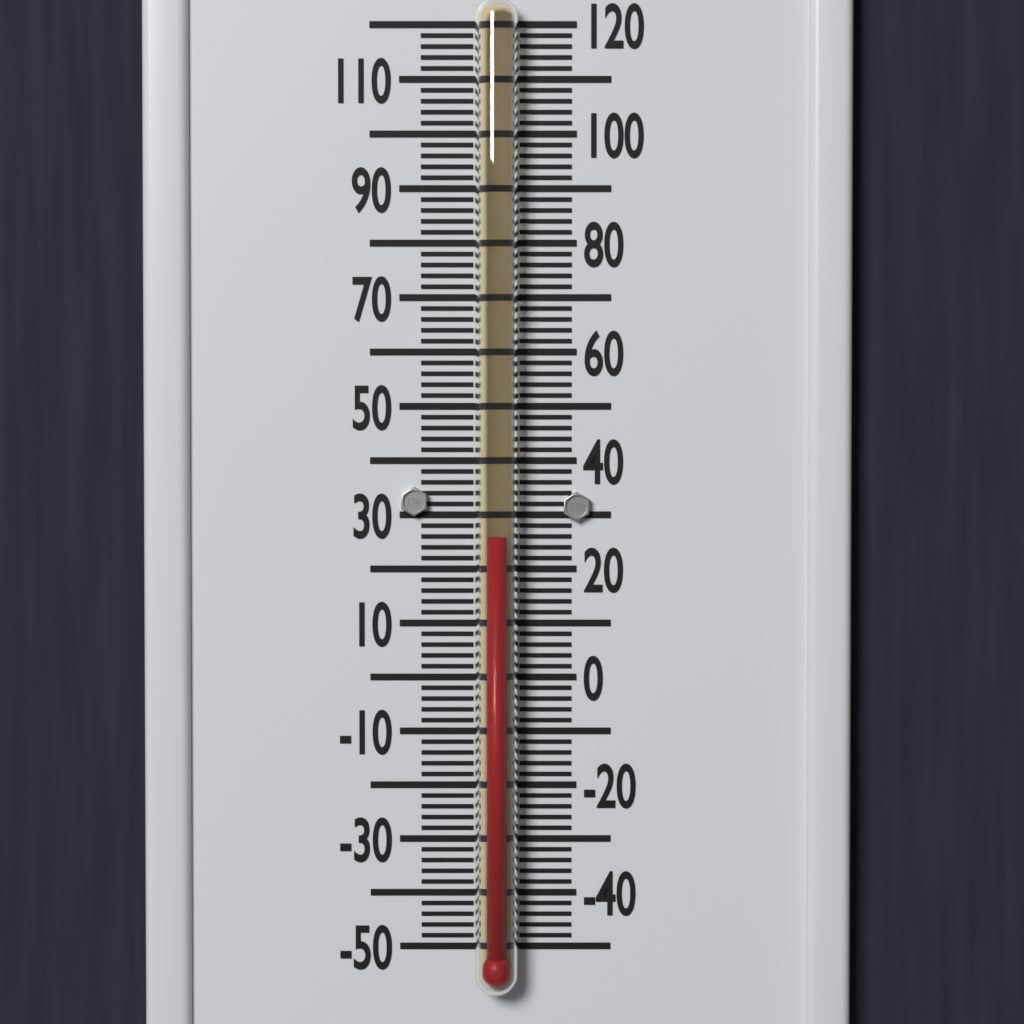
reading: 26 °F
